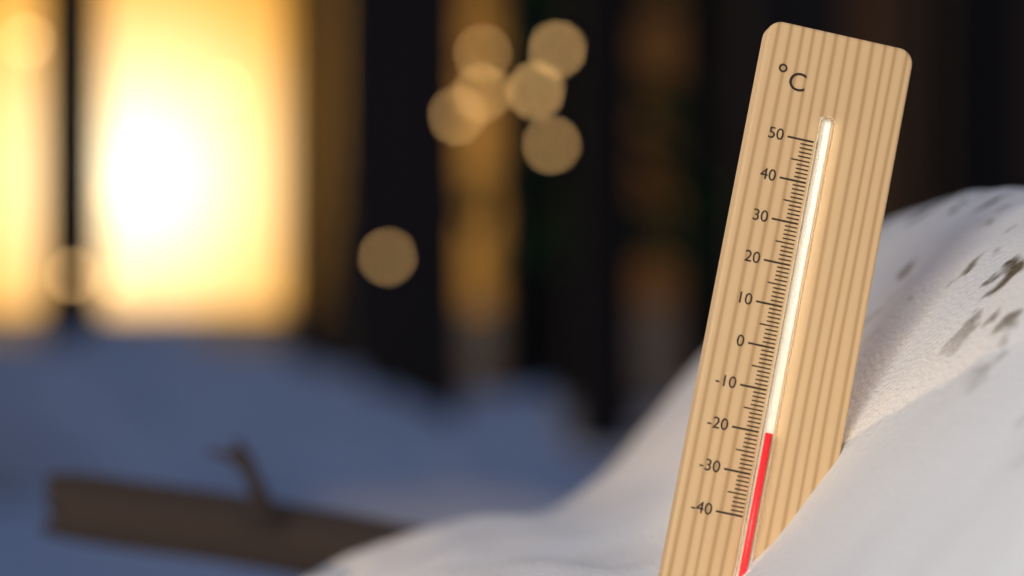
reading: -20 °C
